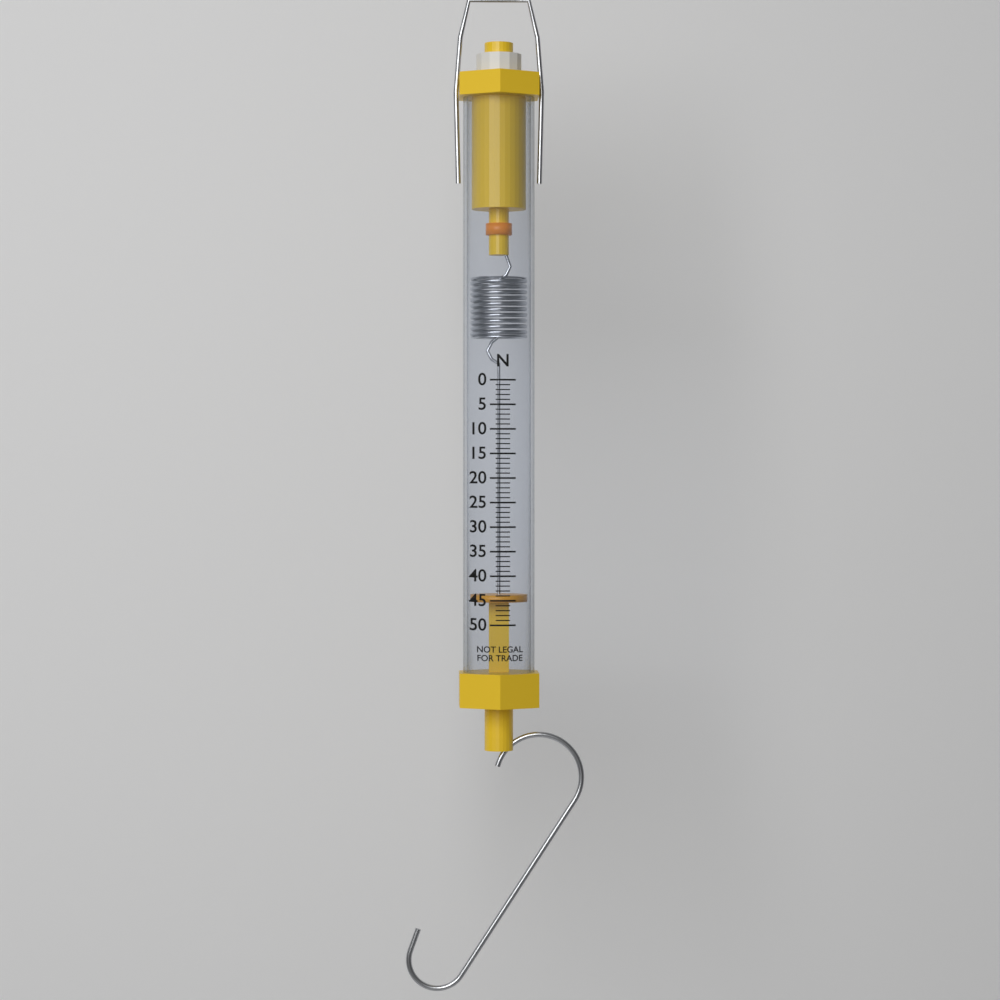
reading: 44 N
